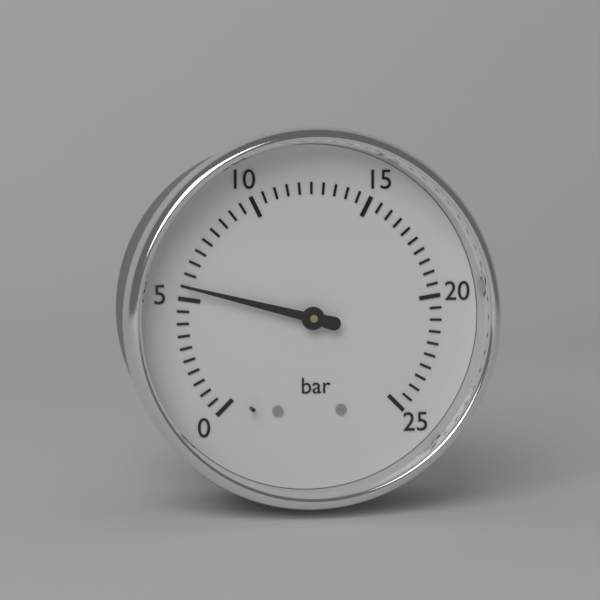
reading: 5.5 bar
